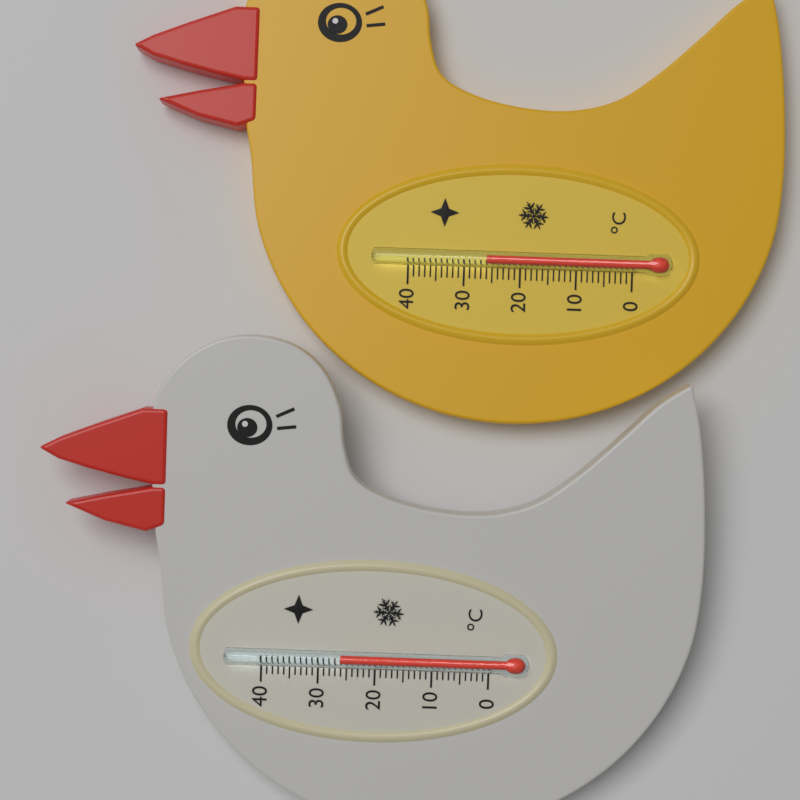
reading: 26 °C
